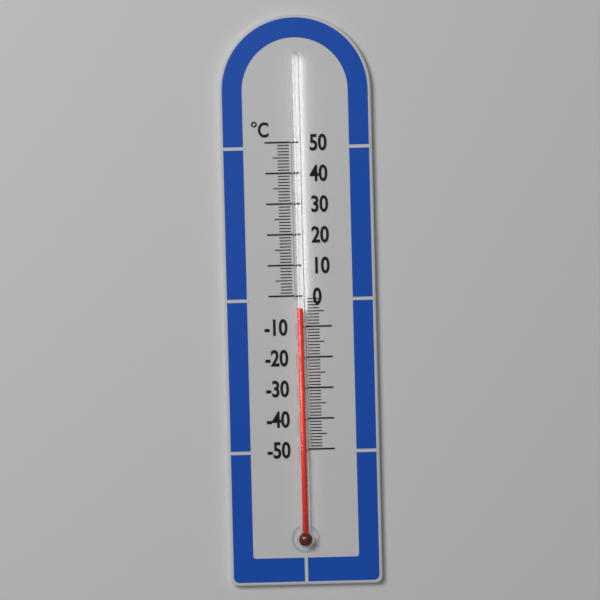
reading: -4 °C
